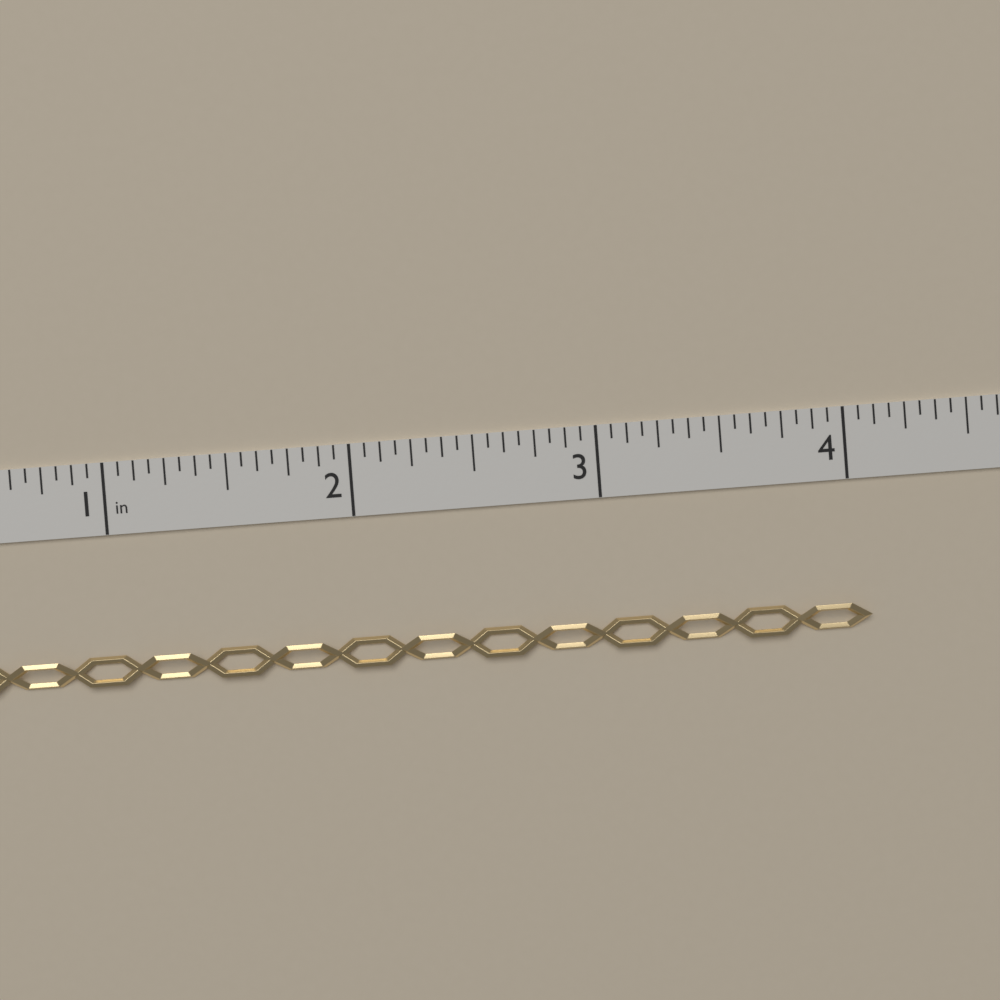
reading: 4.0625 in
